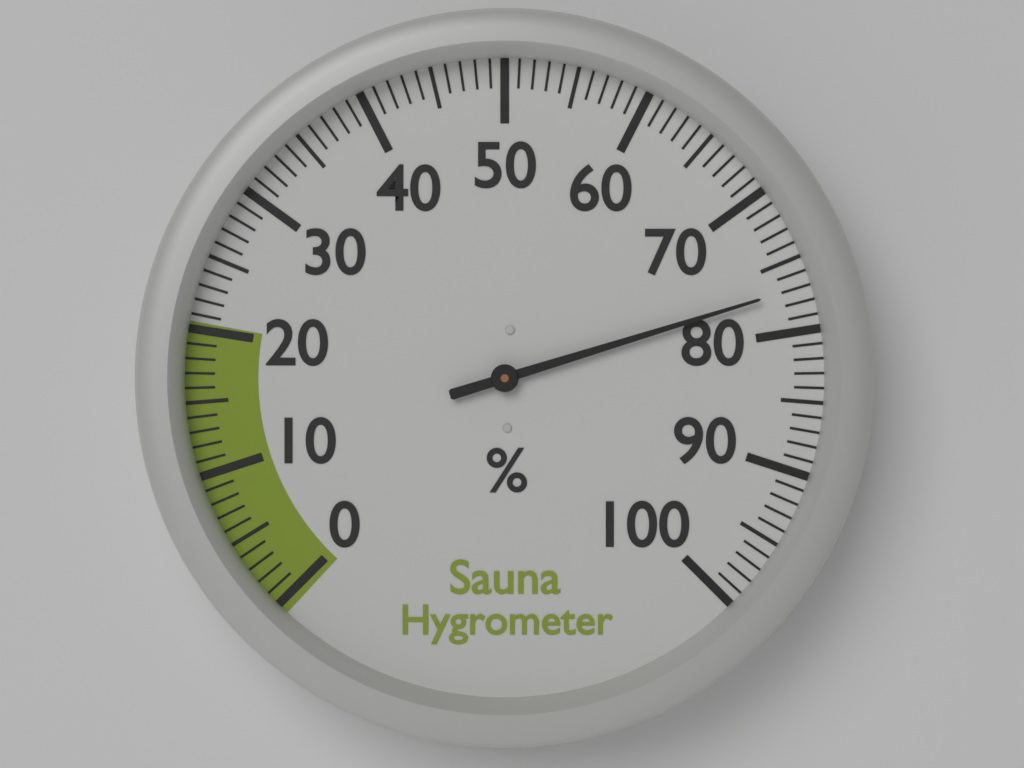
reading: 77 %
